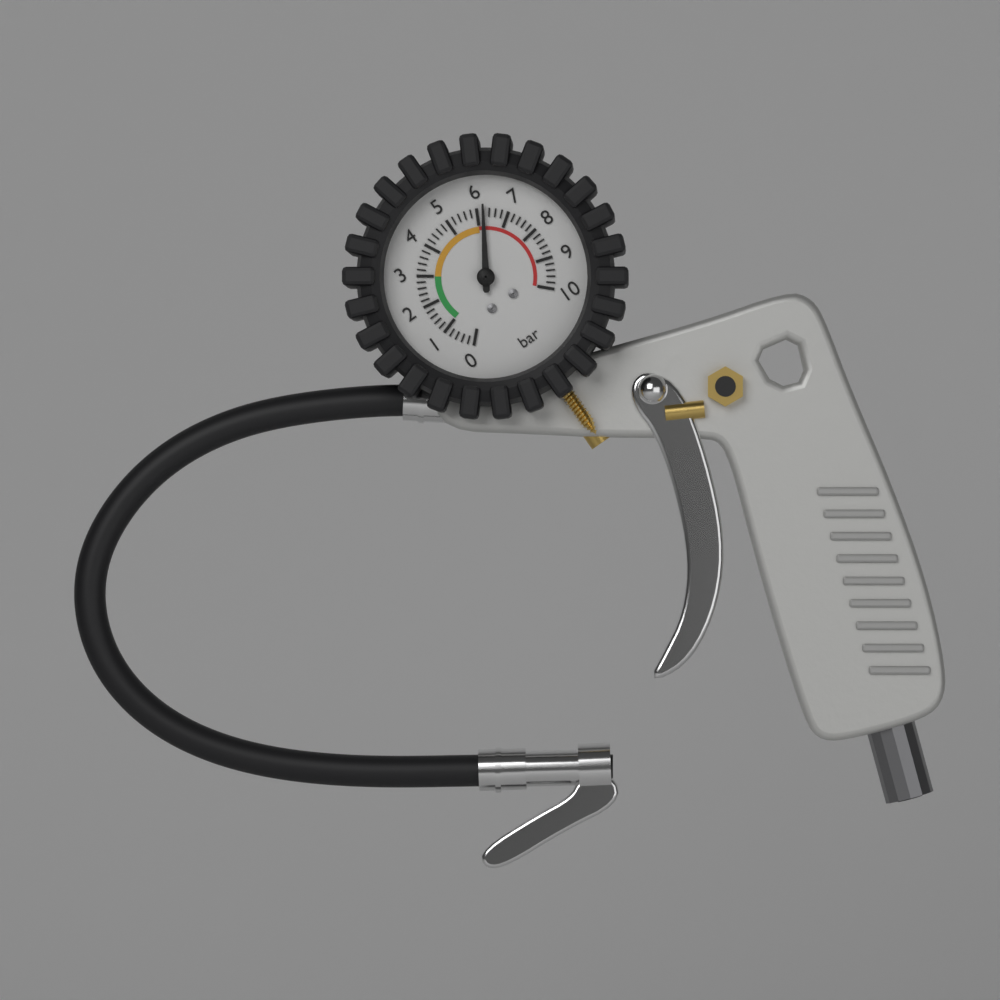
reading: 6.2 bar
